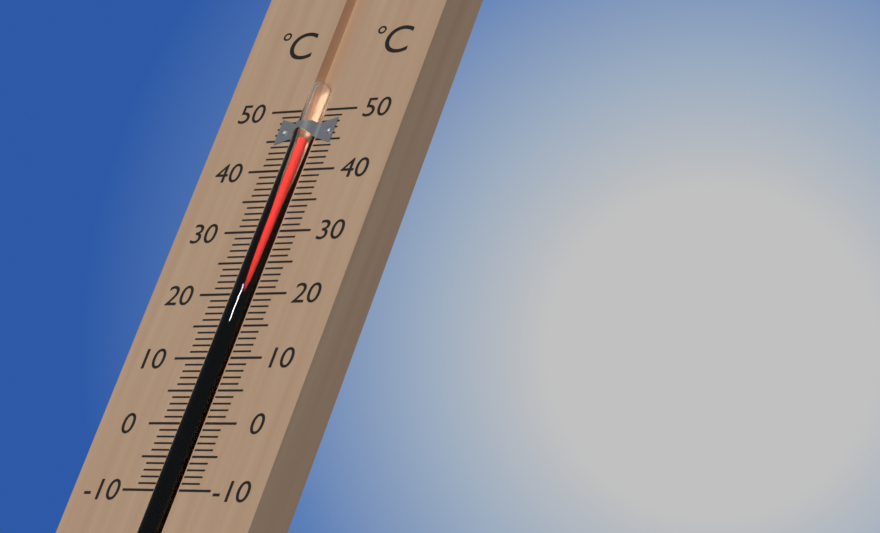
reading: 45 °C
